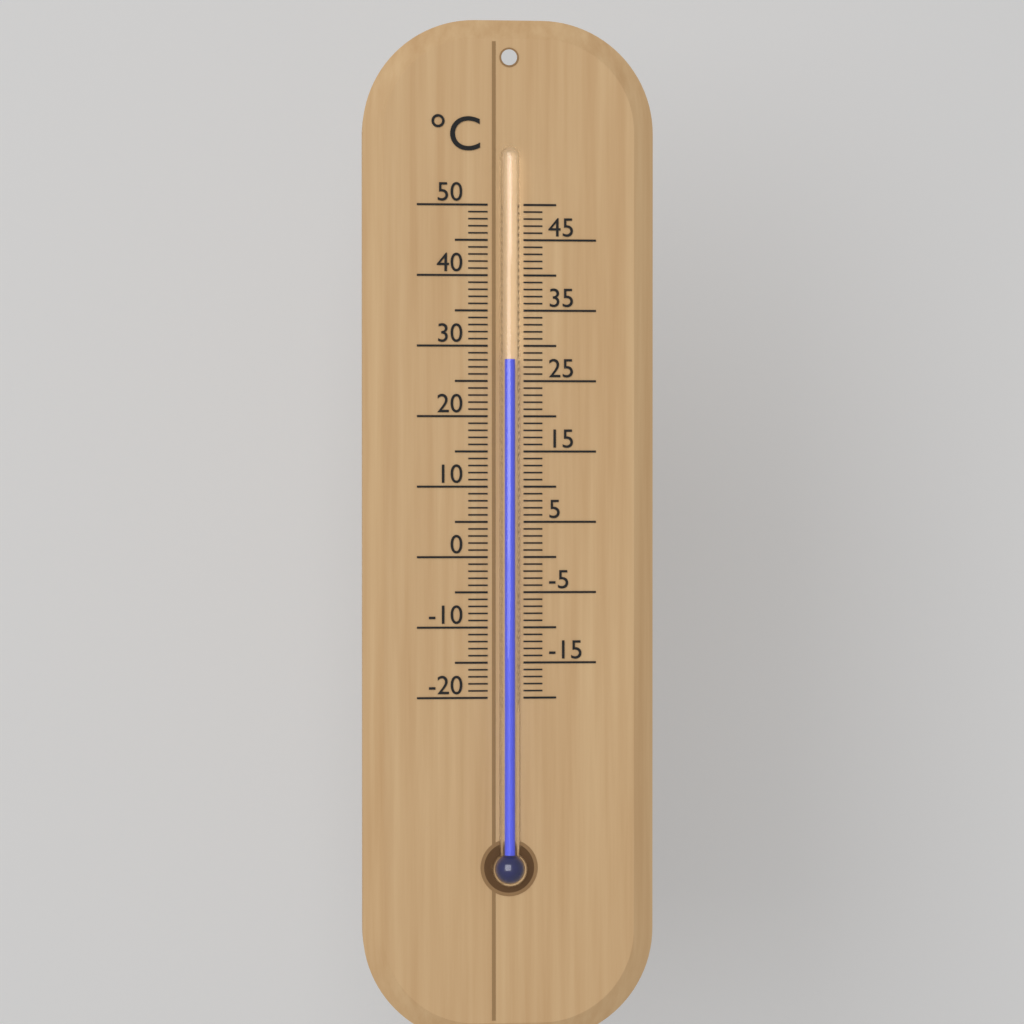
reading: 28 °C
